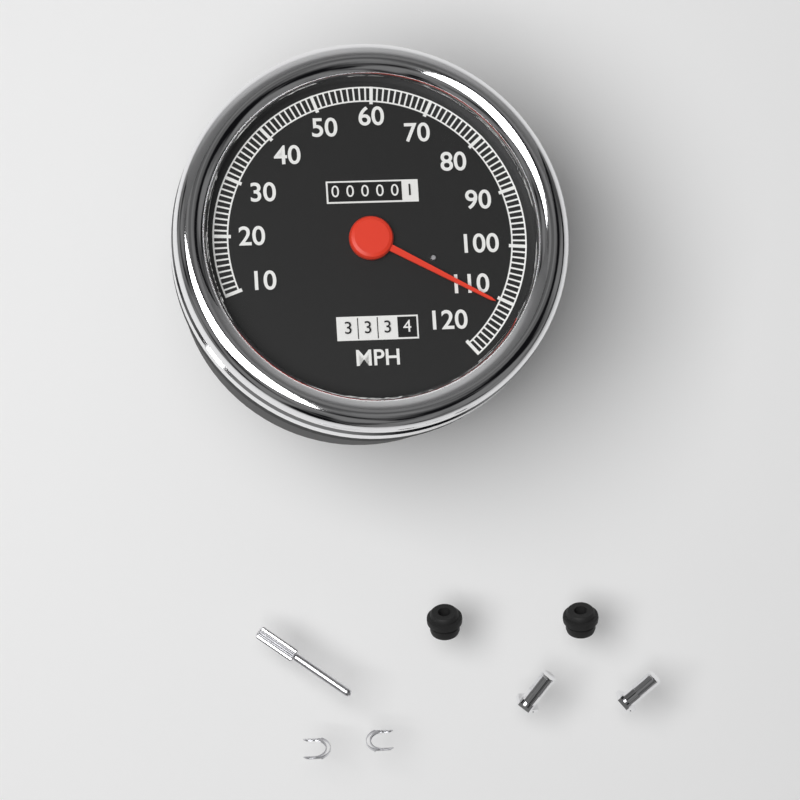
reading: 111 MPH
